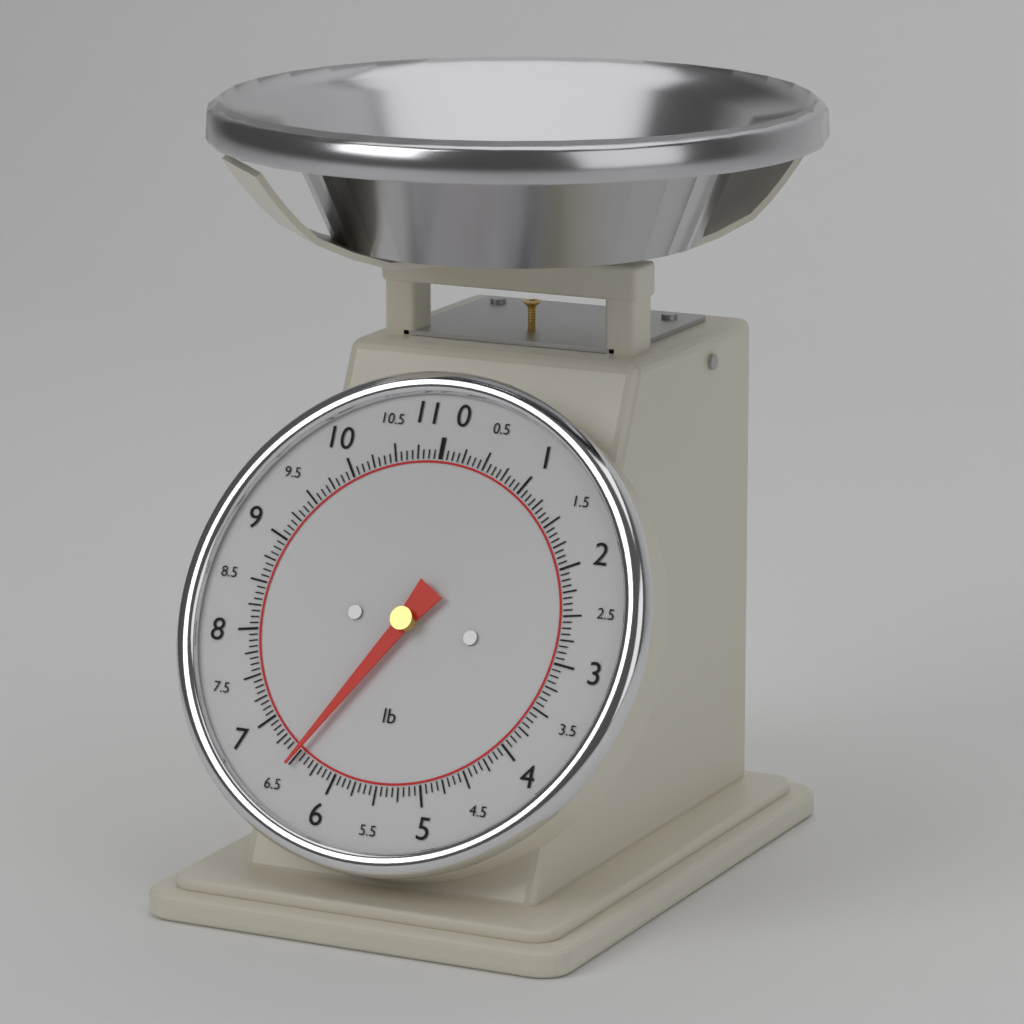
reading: 6.5000 lb
